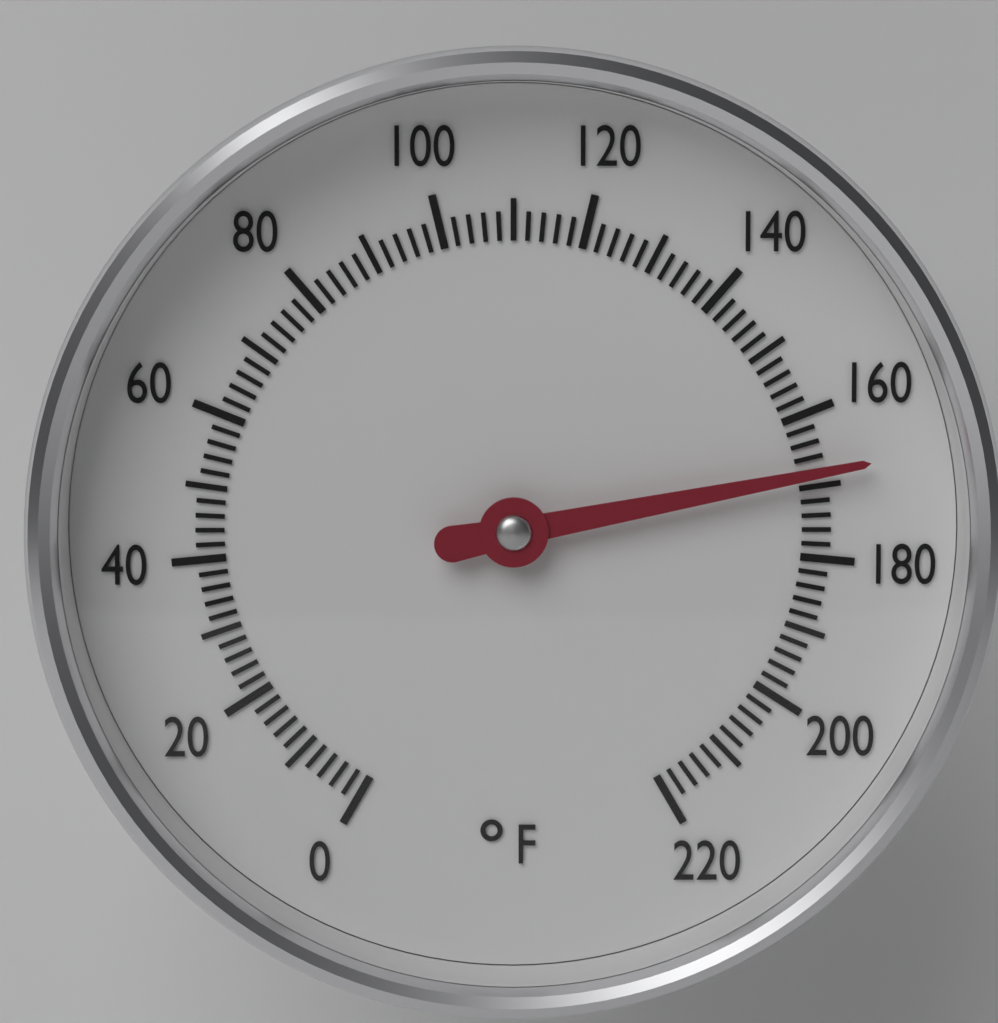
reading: 168 °F
